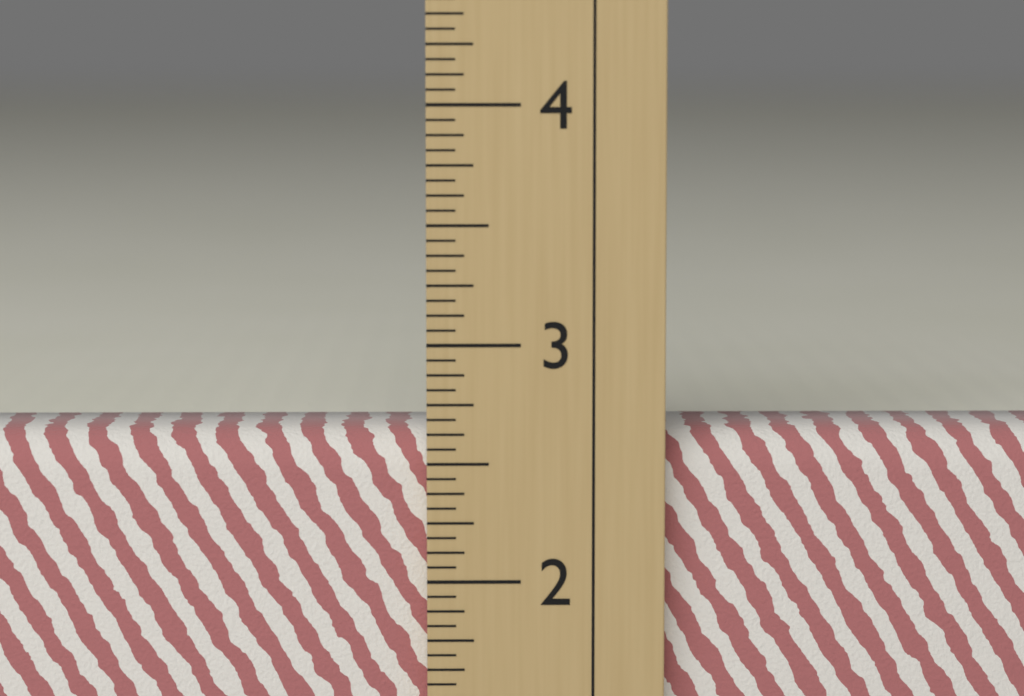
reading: 2.6250 in
